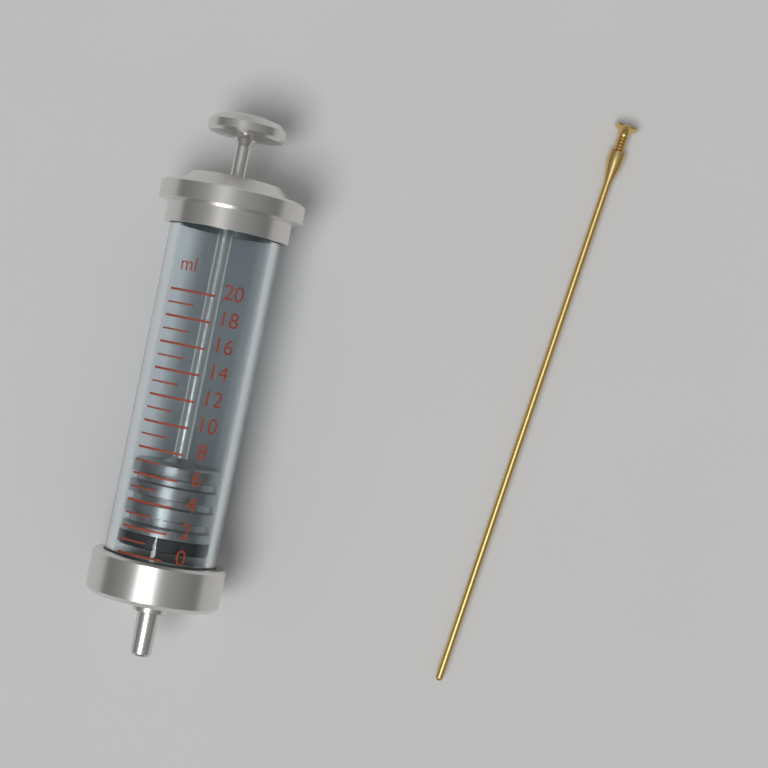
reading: 0.5 ml
